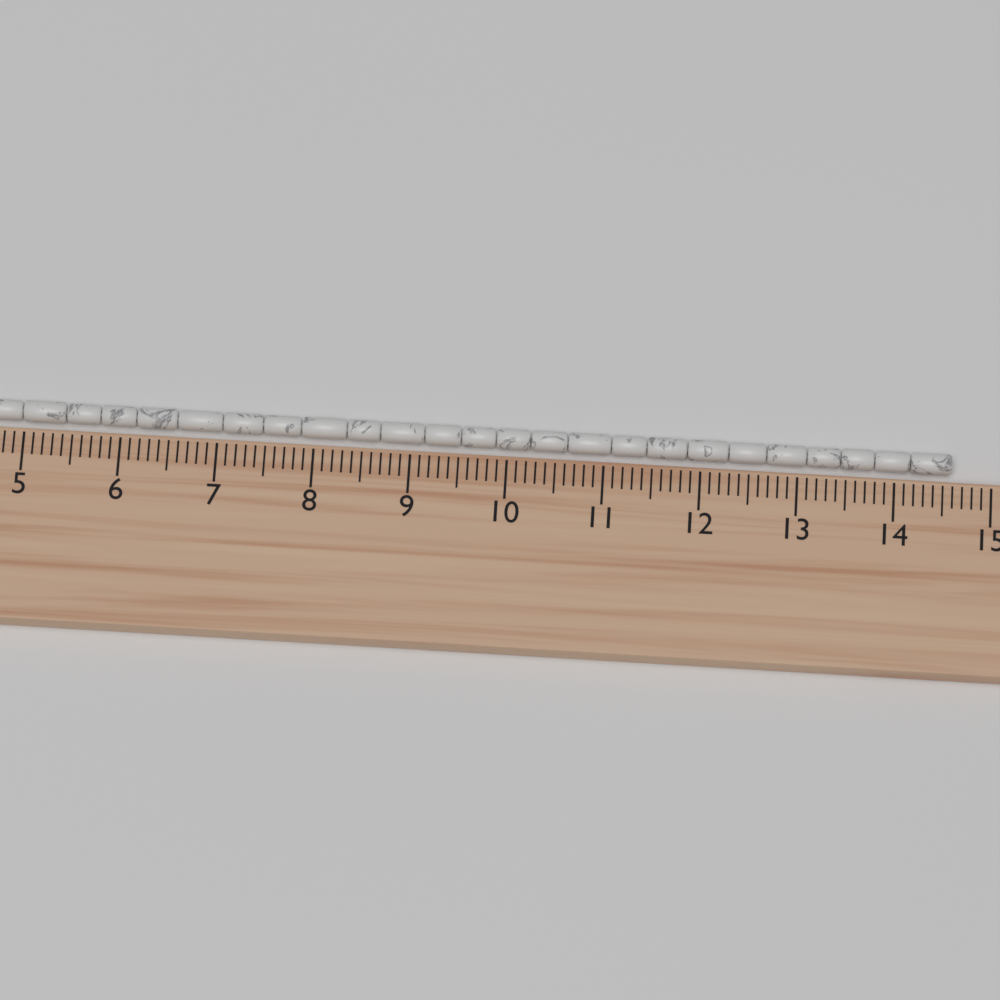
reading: 14.6 cm
